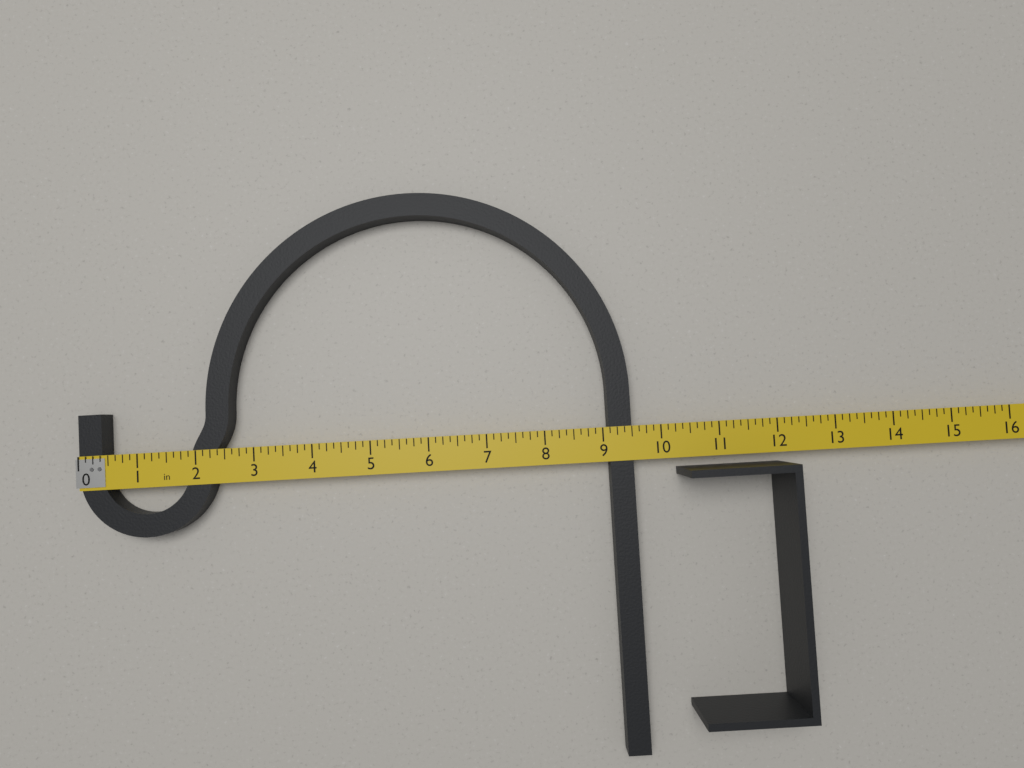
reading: 9.500 in
